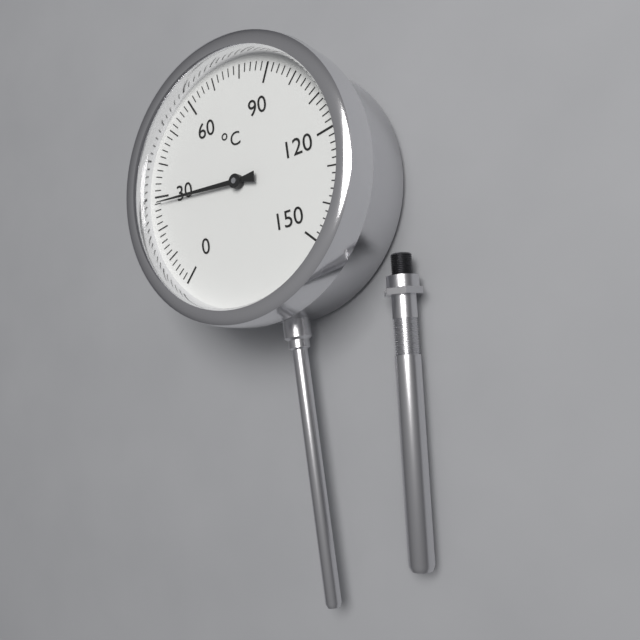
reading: 28 °C
